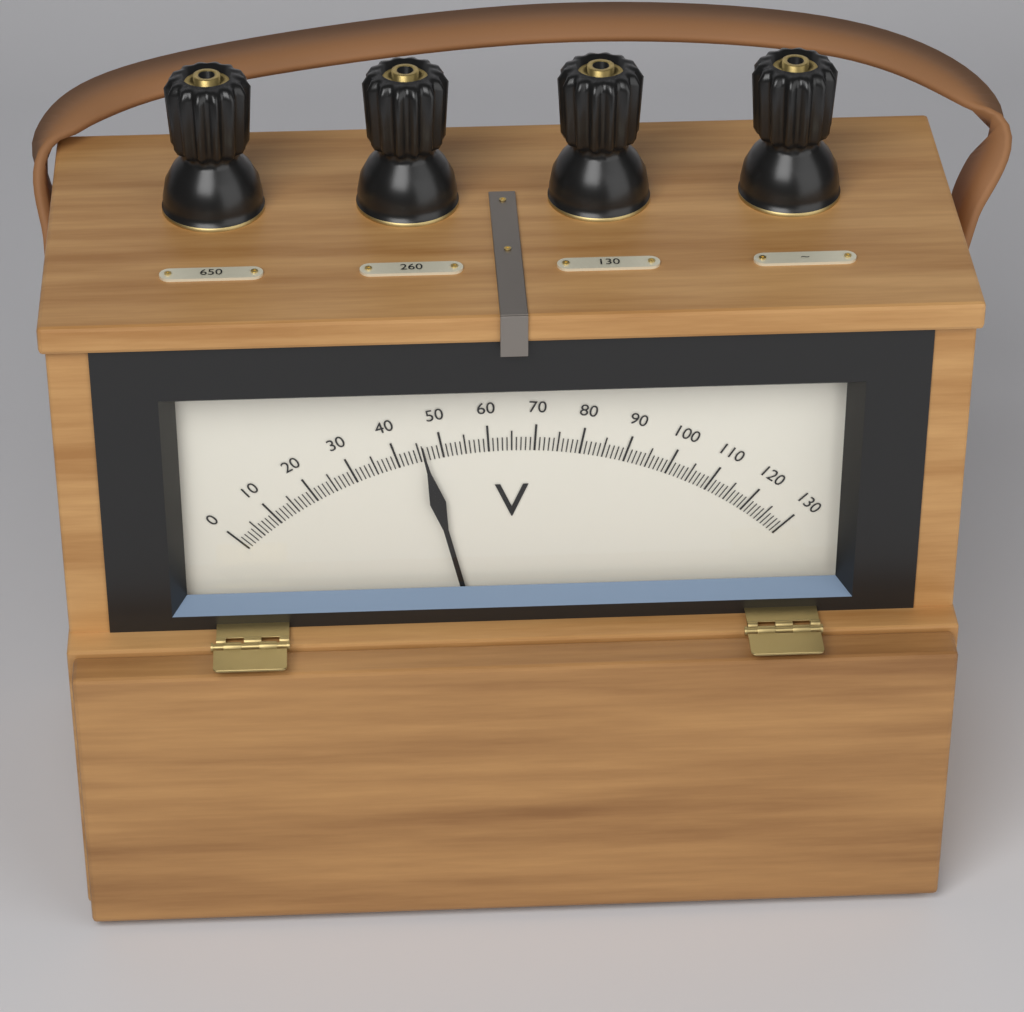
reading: 46 V
